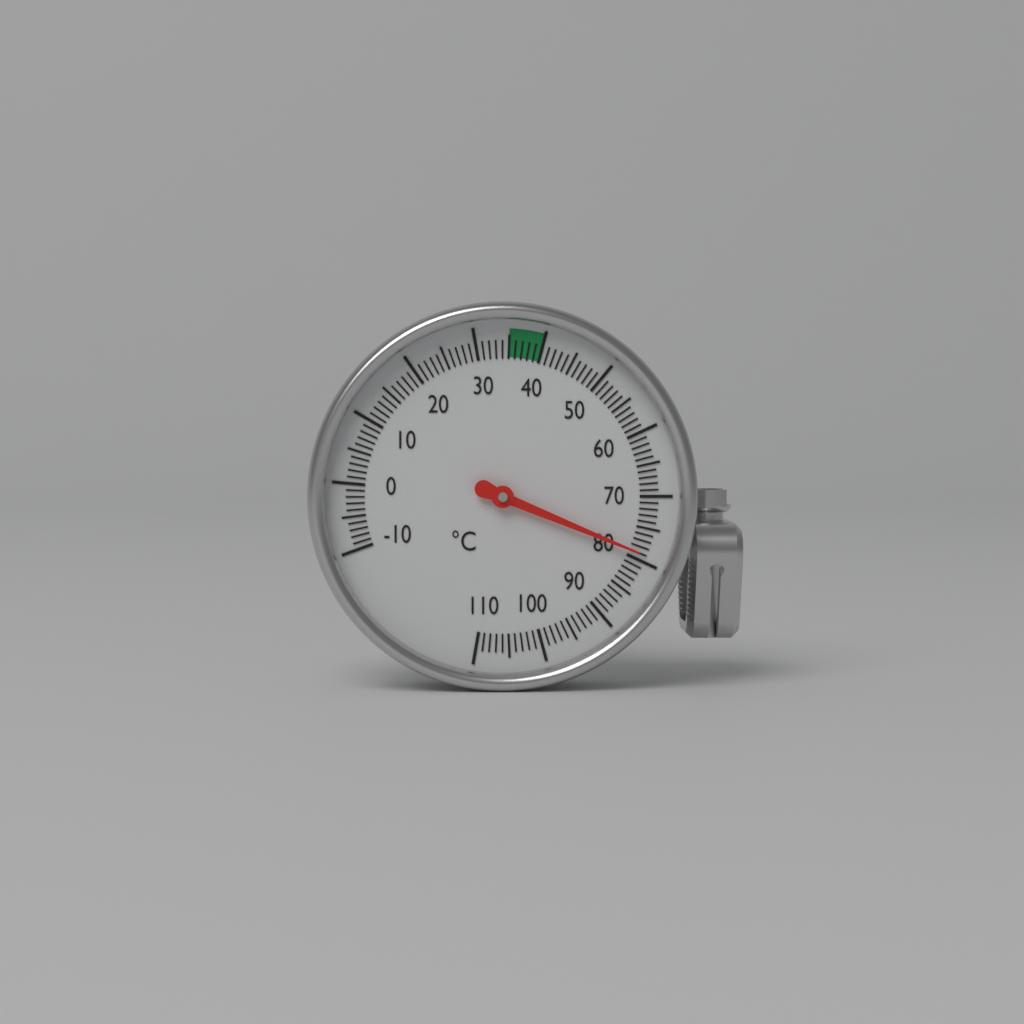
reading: 79 °C
